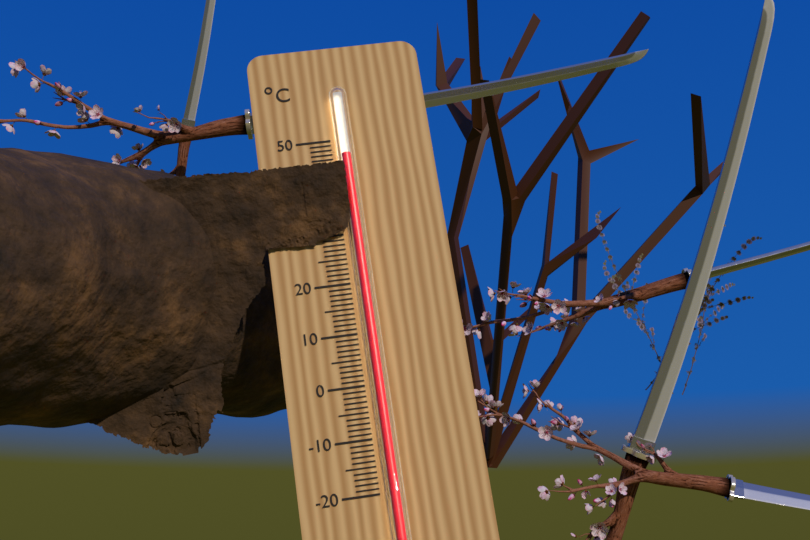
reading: 46 °C
